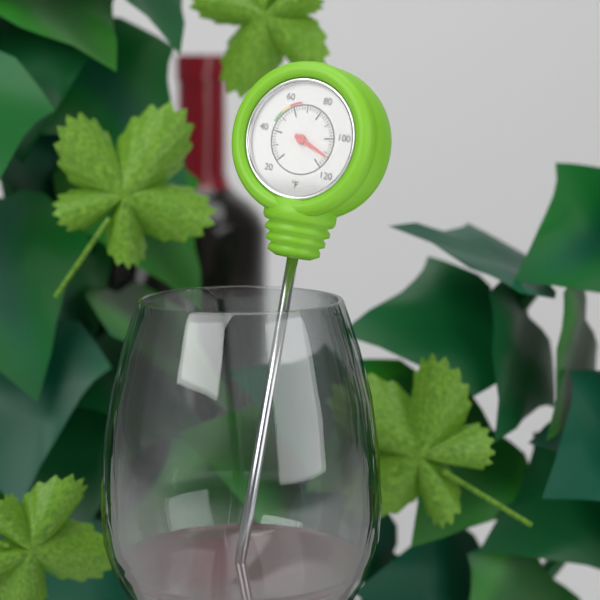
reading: 112 °F
